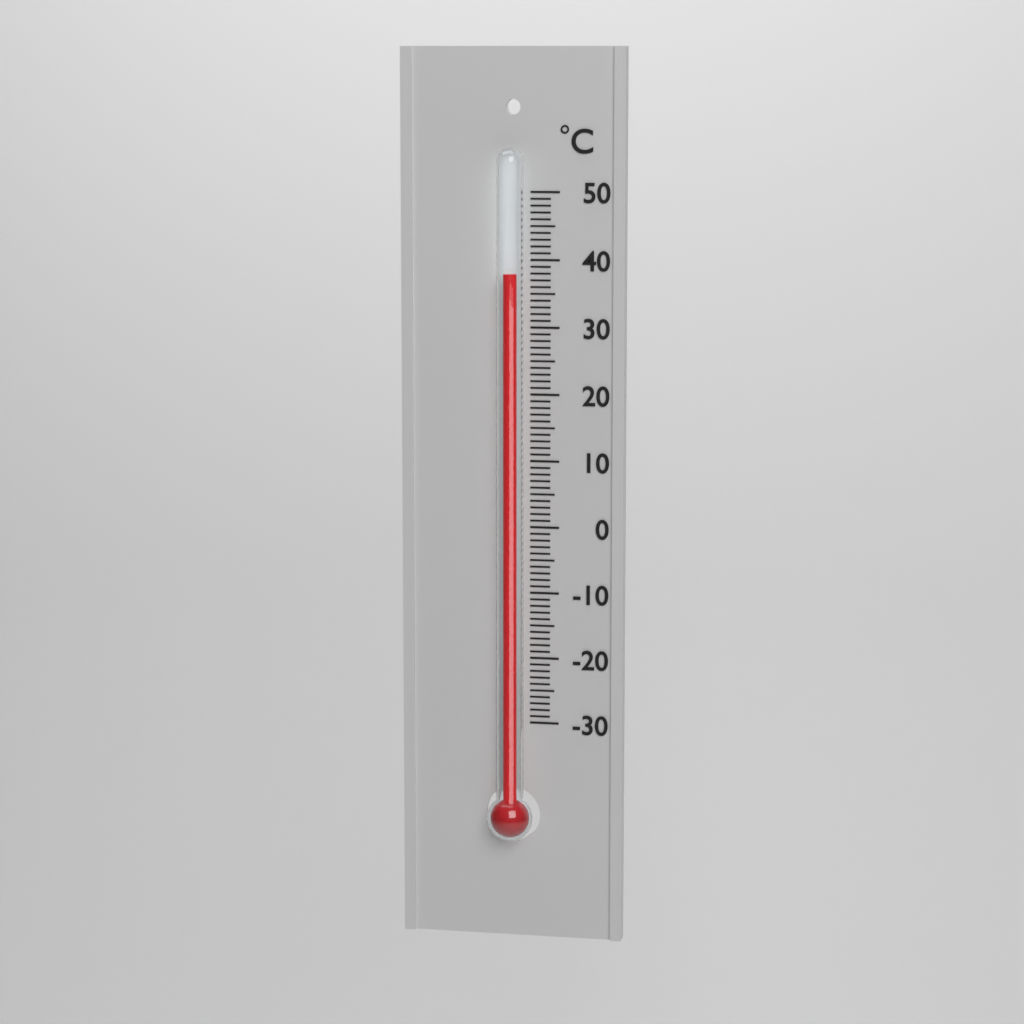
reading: 38 °C
